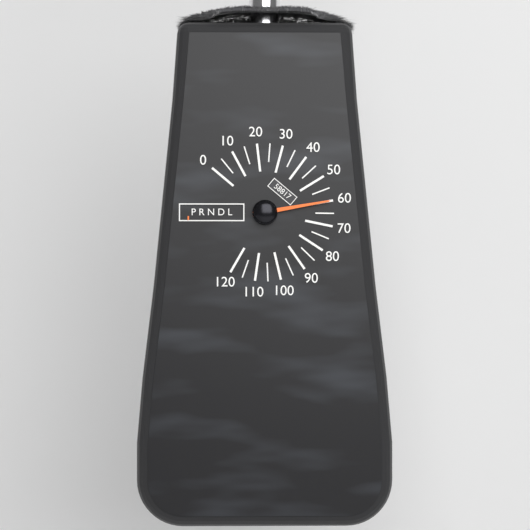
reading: 60 (no unit)
